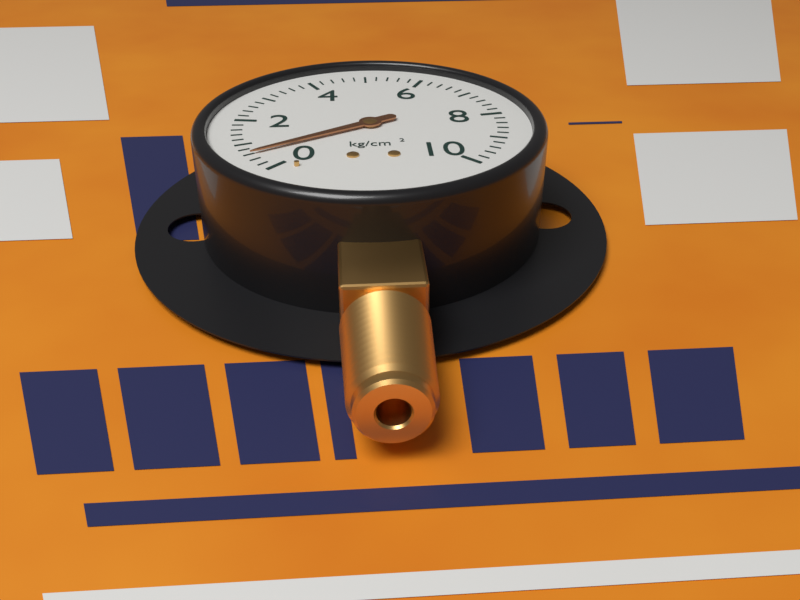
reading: 0.6 kg/cm²
